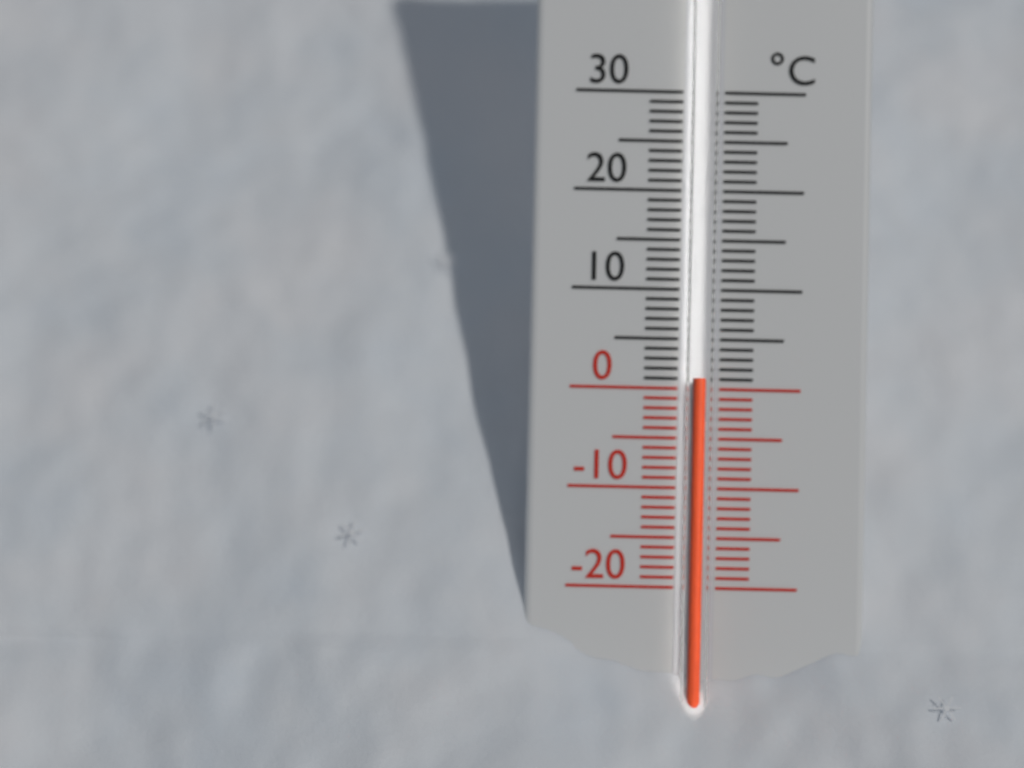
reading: 1 °C
